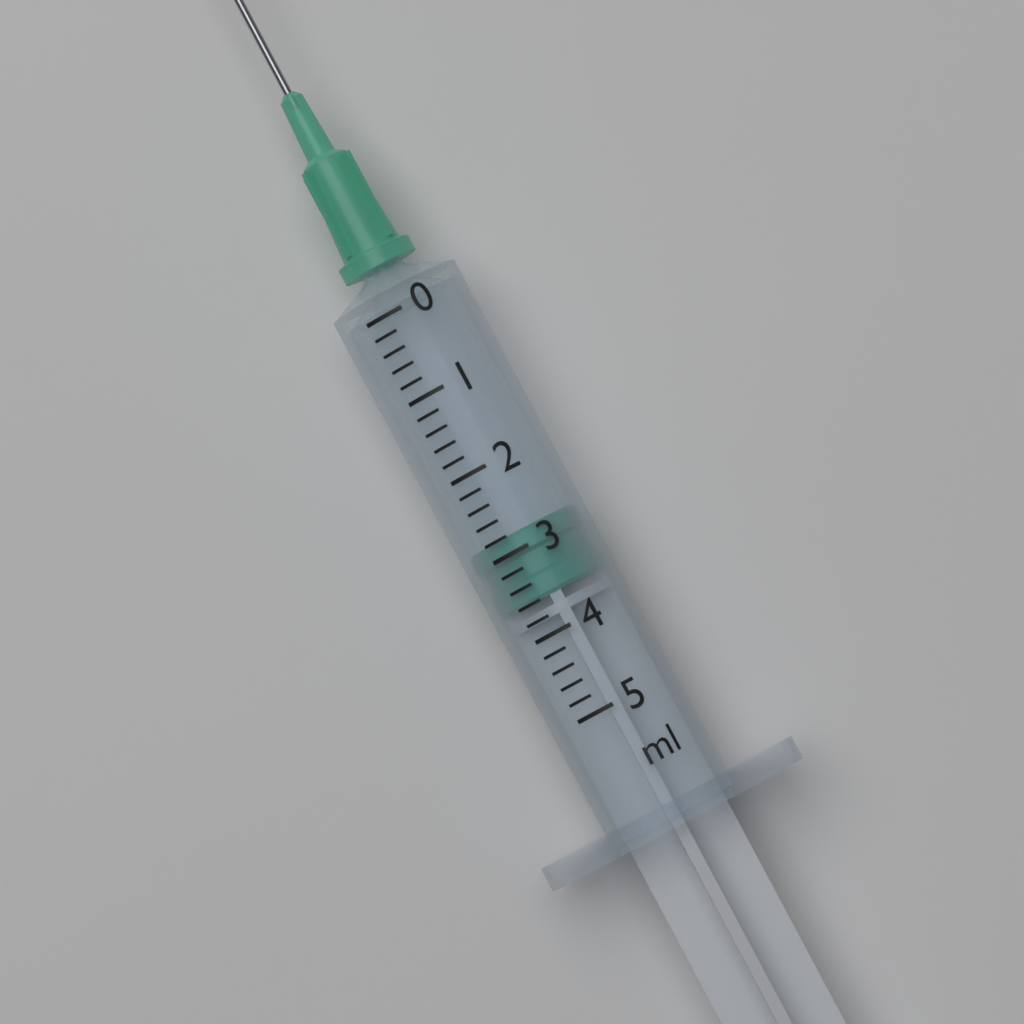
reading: 2.8 ml
